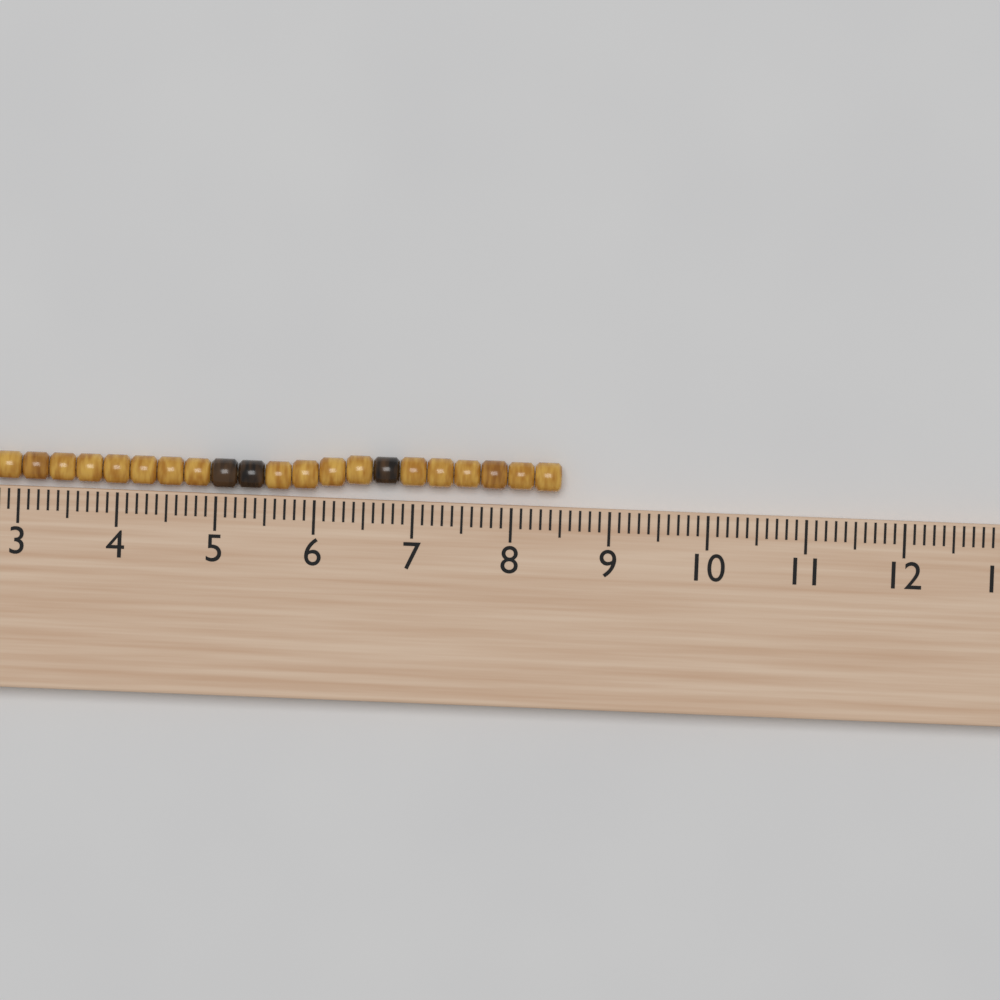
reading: 8.5 cm
